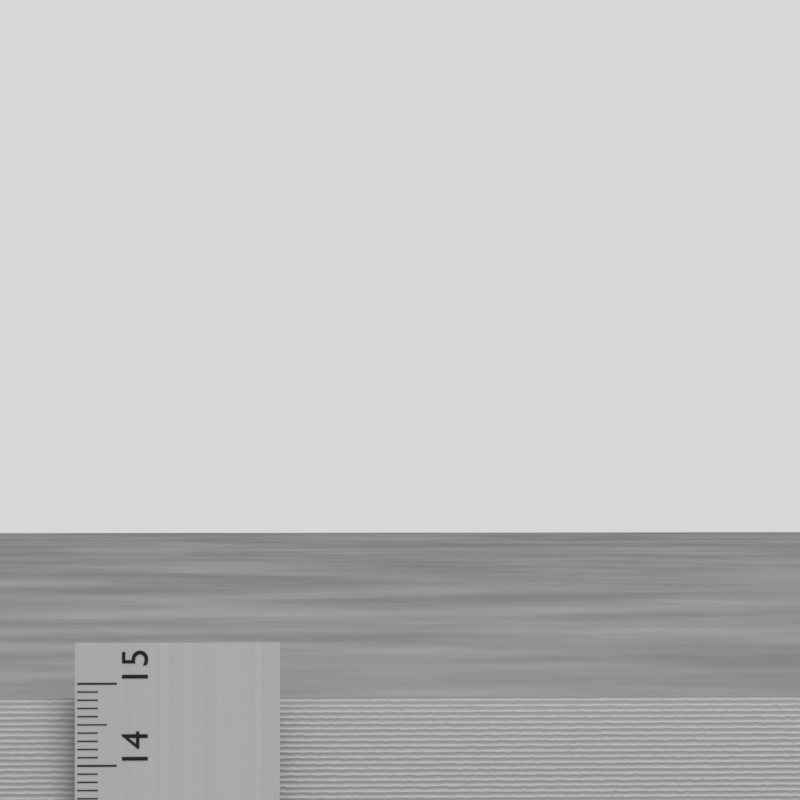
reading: 14.8 cm
